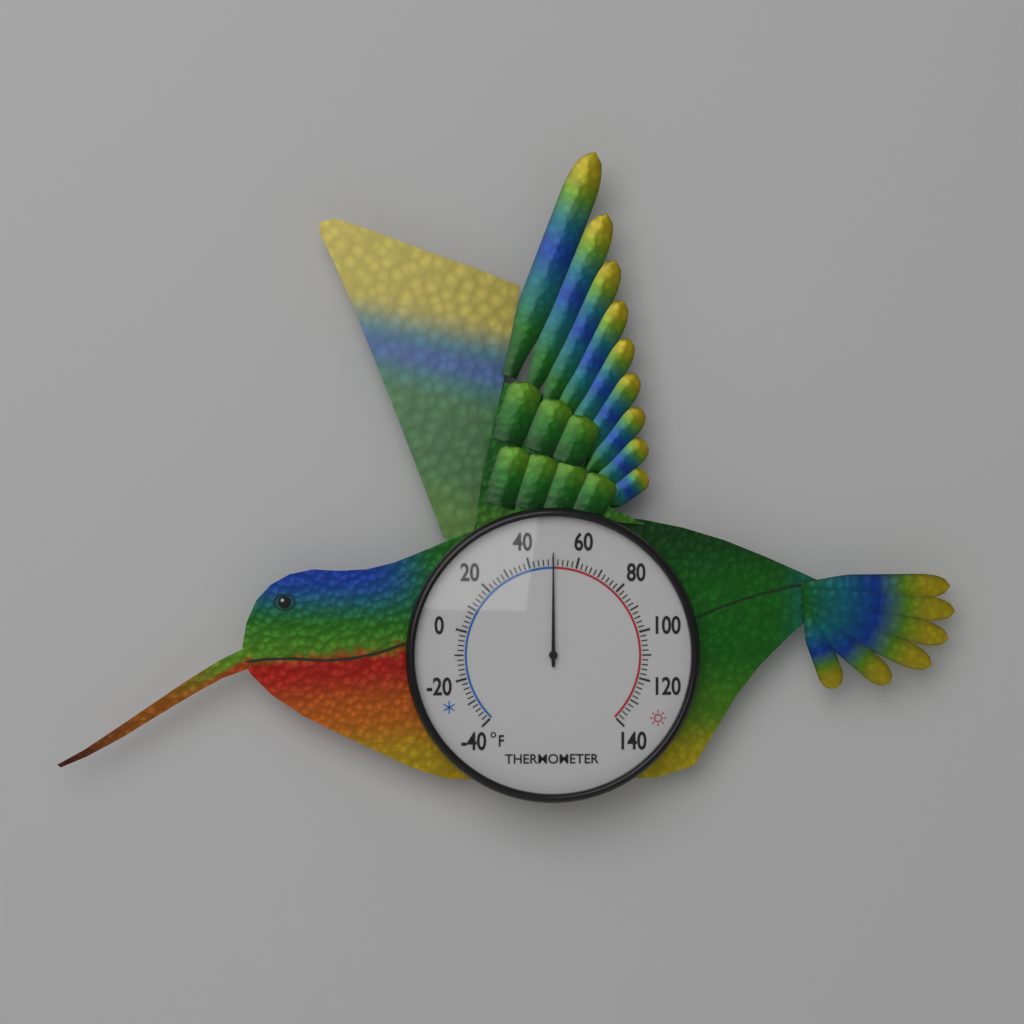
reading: 50 °F
